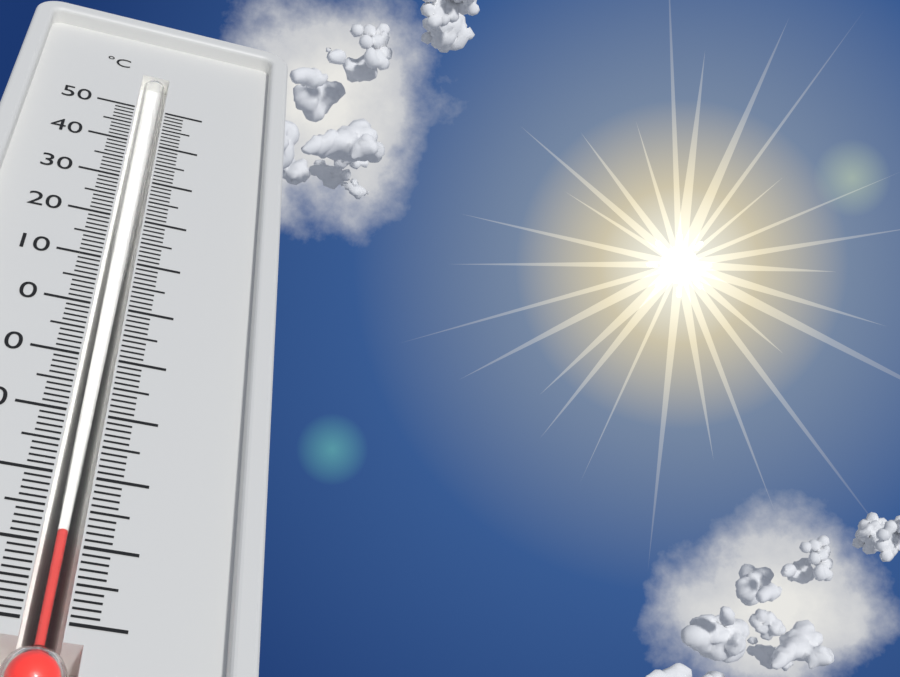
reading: -38 °C
